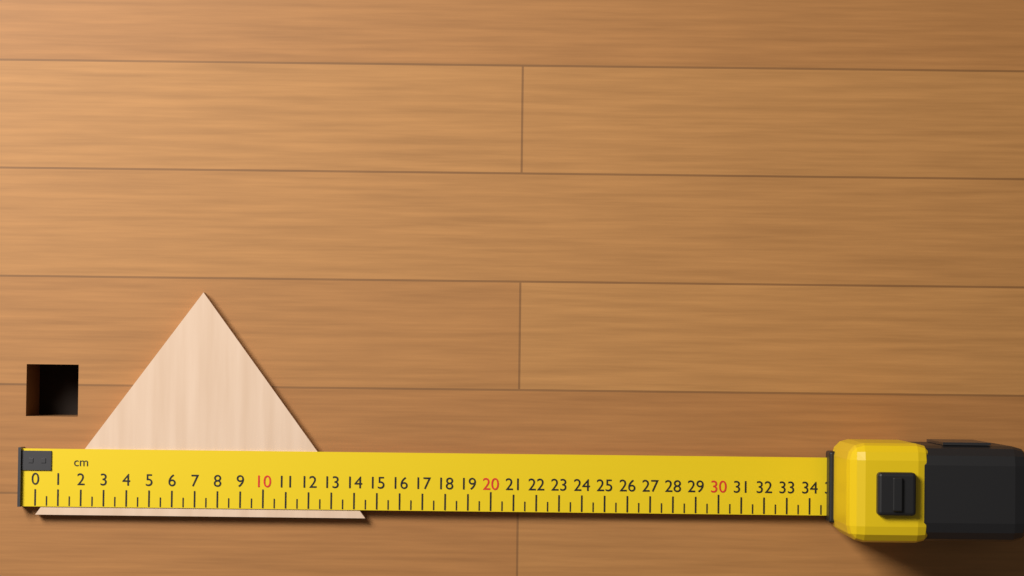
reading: 14.5 cm
